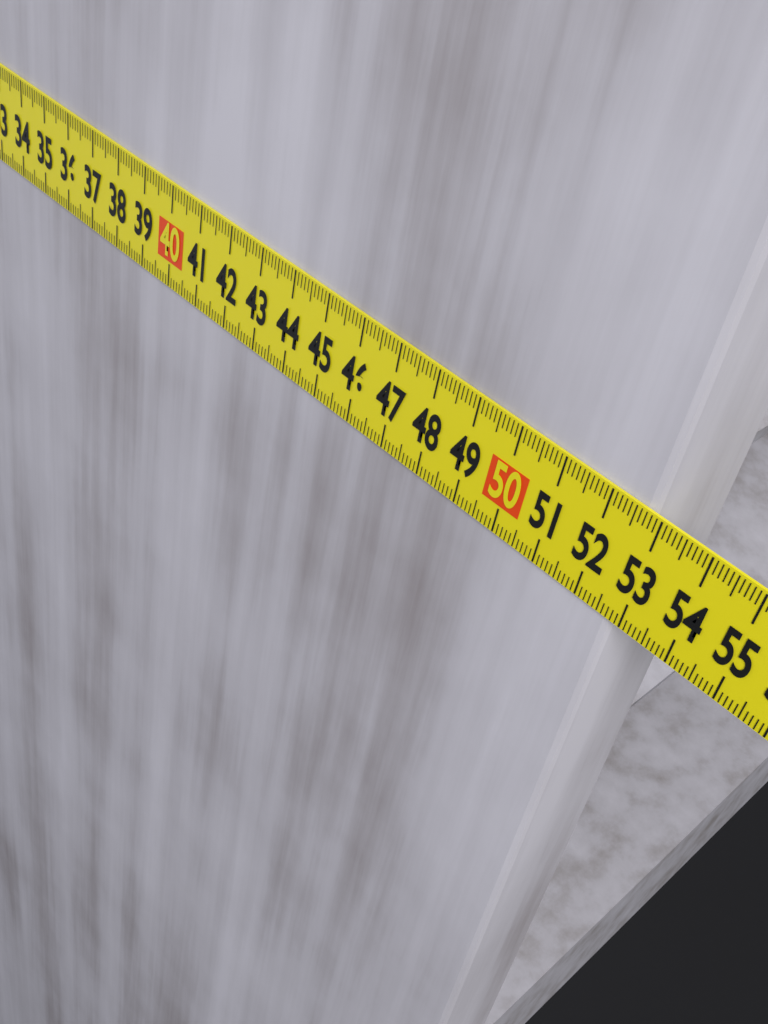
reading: 52.8 cm
